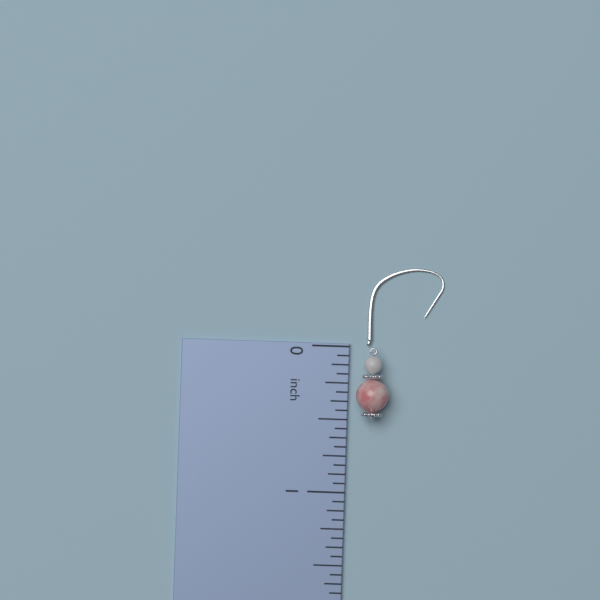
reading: 0.5000 inch
